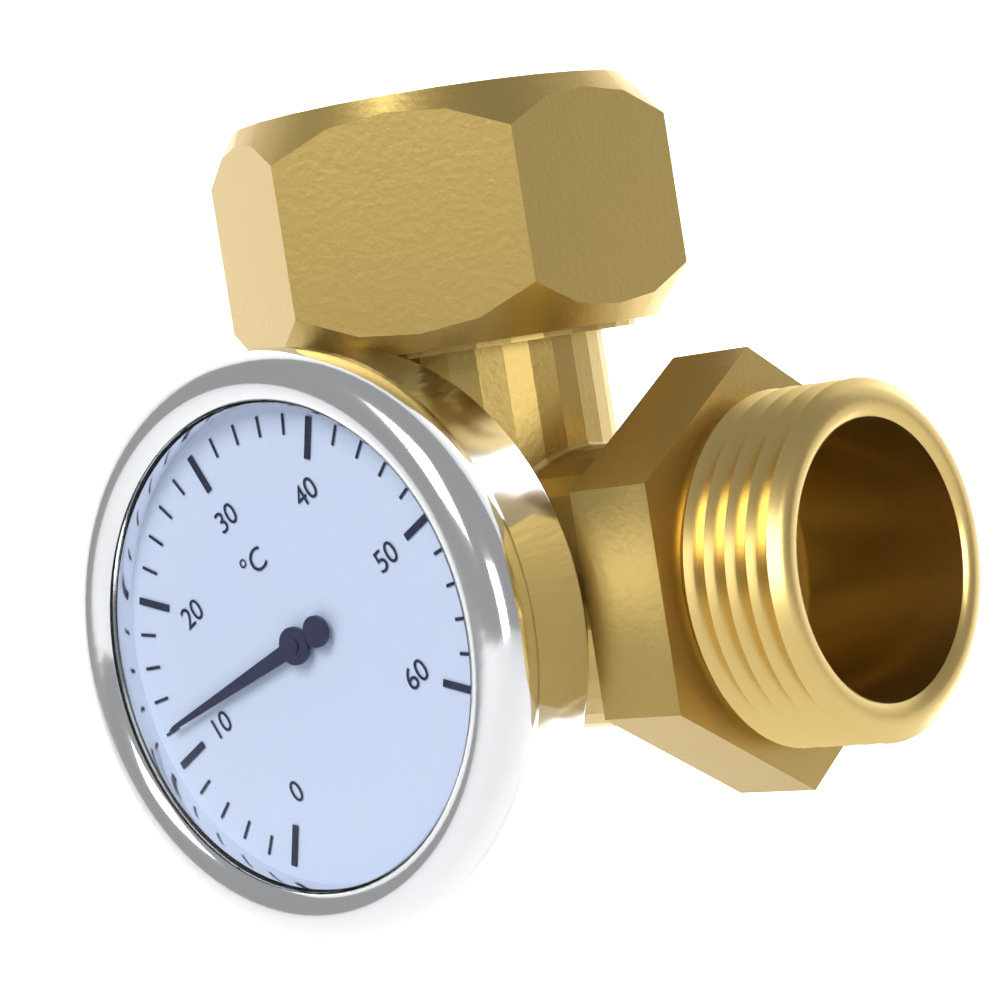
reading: 12 °C
